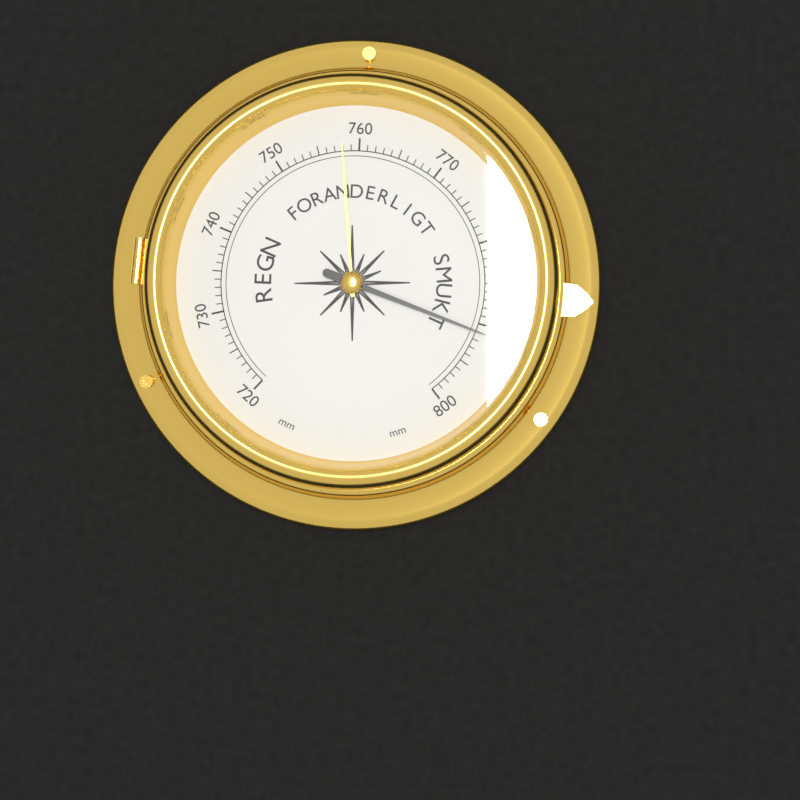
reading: 791 mm
